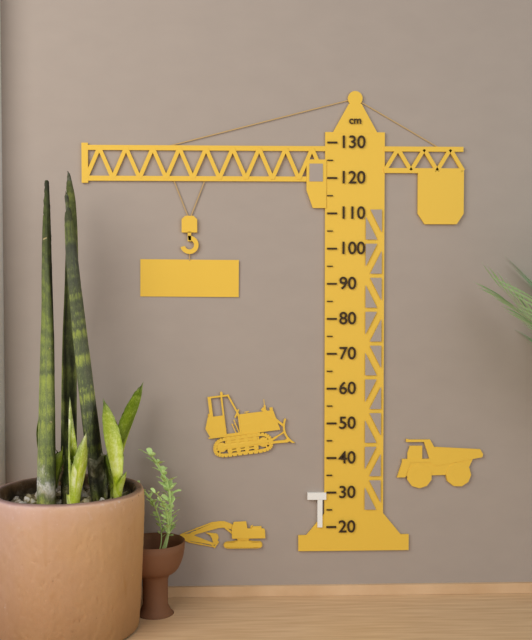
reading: 30 cm
